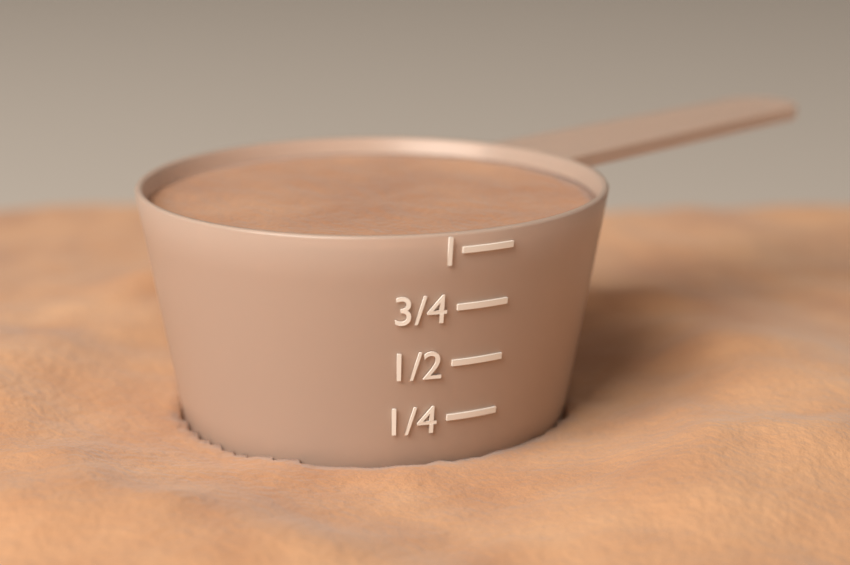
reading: 1.00 (no unit)
